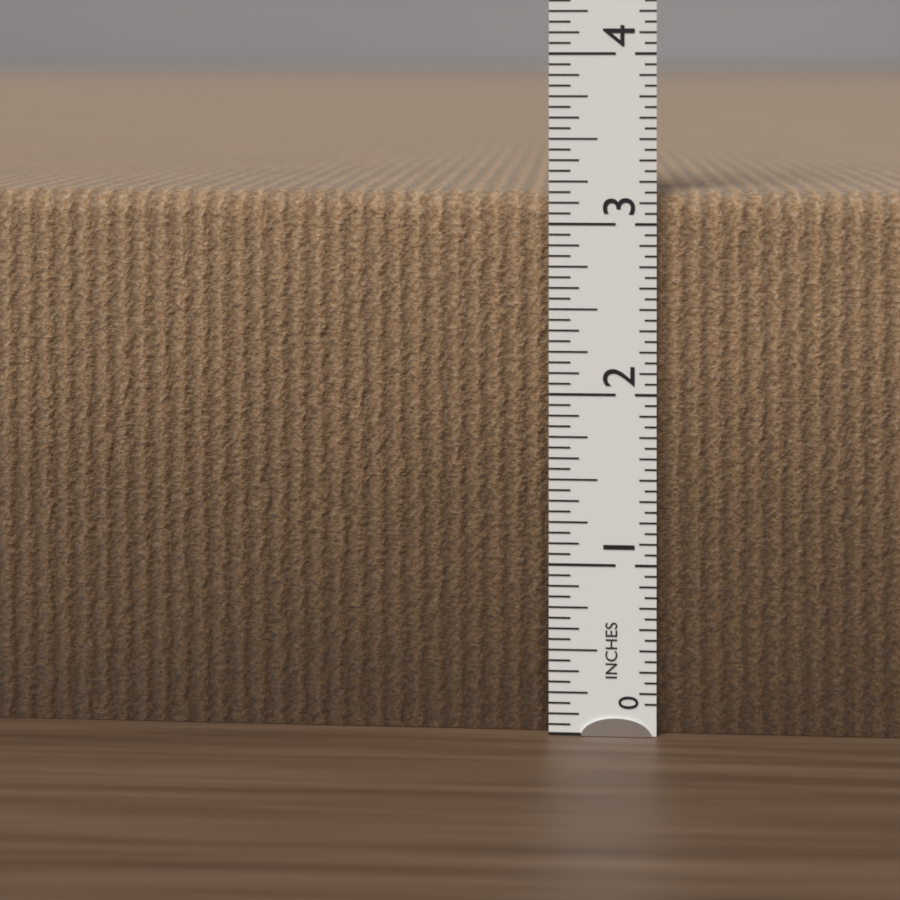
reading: 3.1875 in
